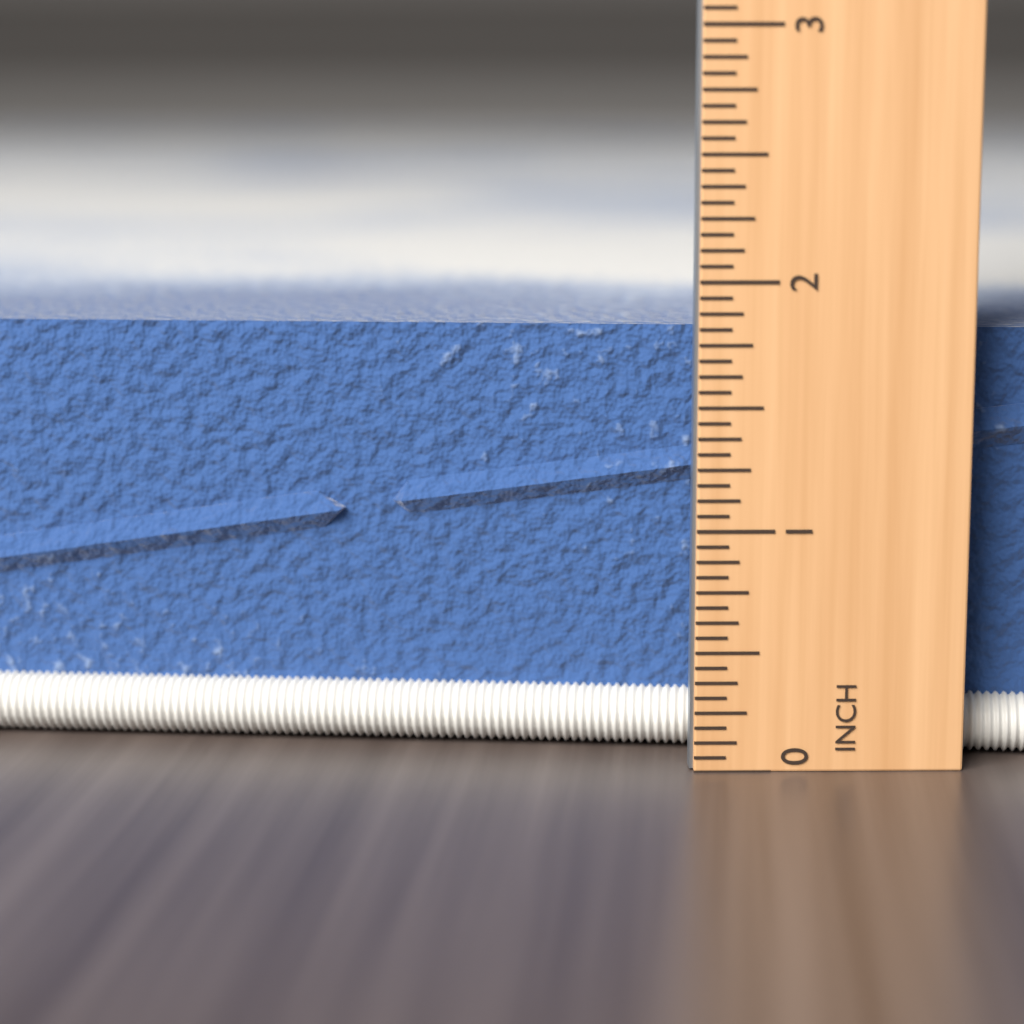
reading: 1.8125 in
